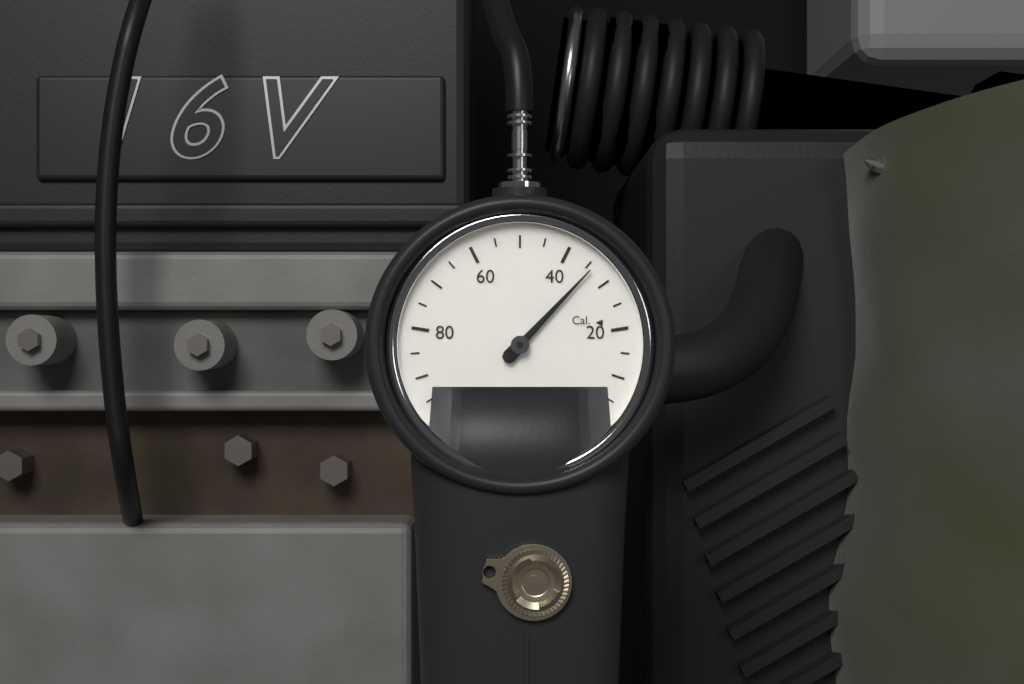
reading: 34 %
